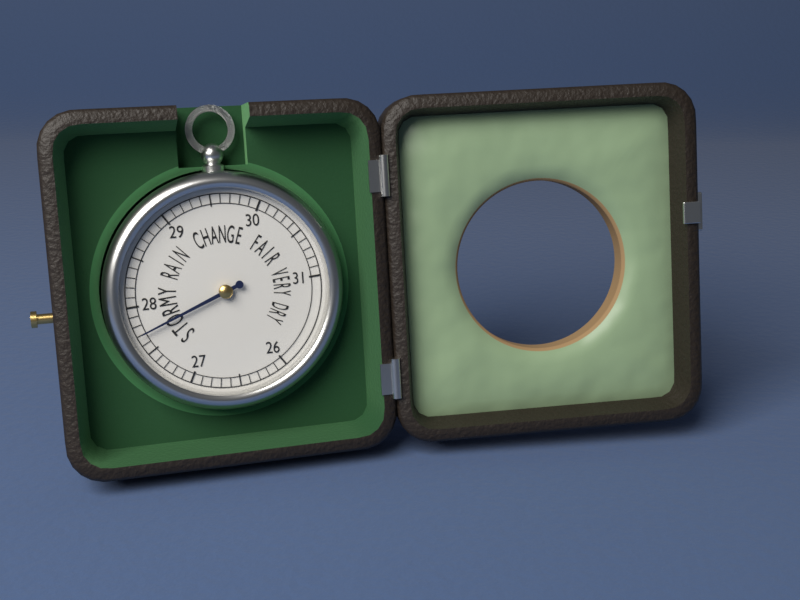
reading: 27.7 (no unit)
